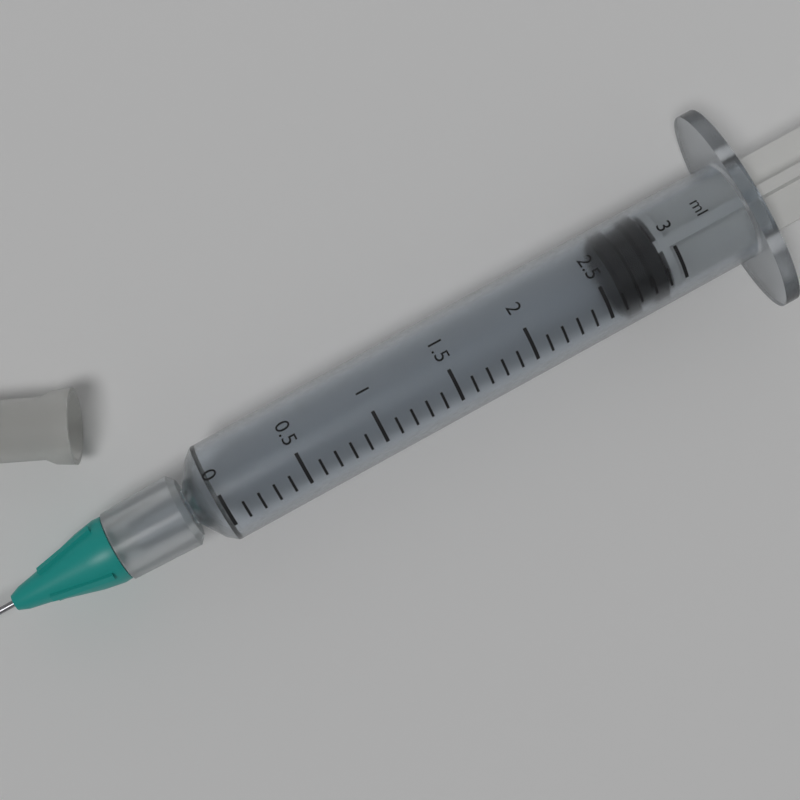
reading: 2.6 ml
